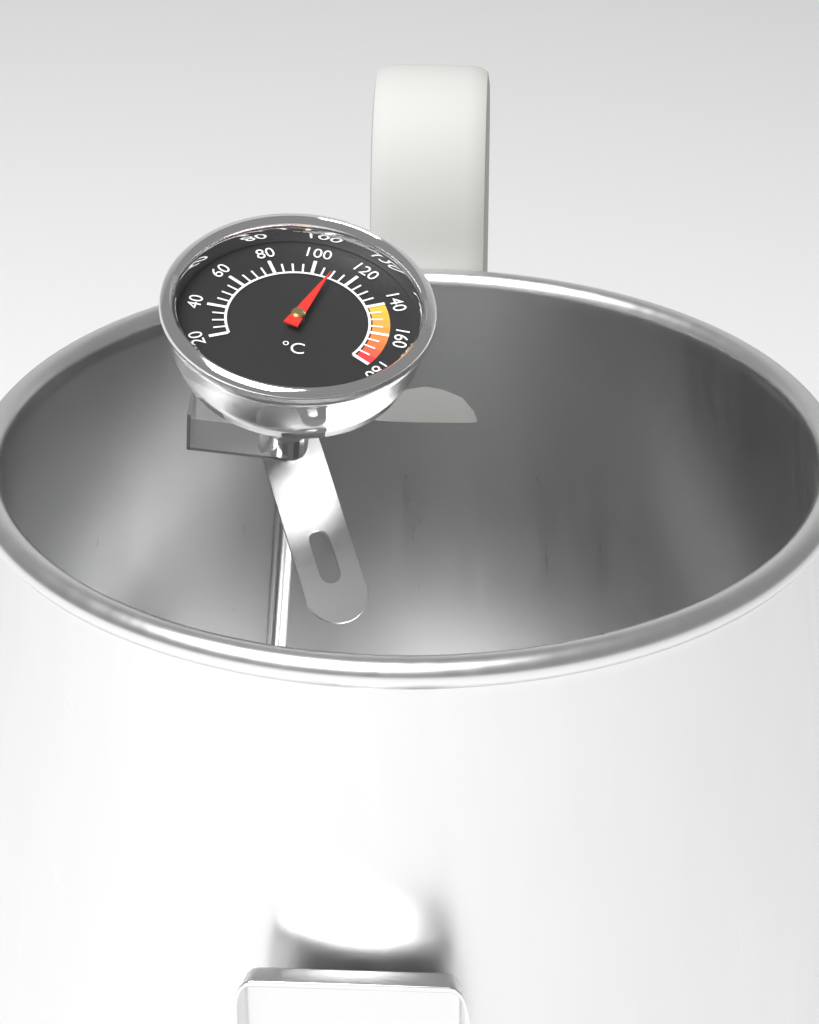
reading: 110 °C
